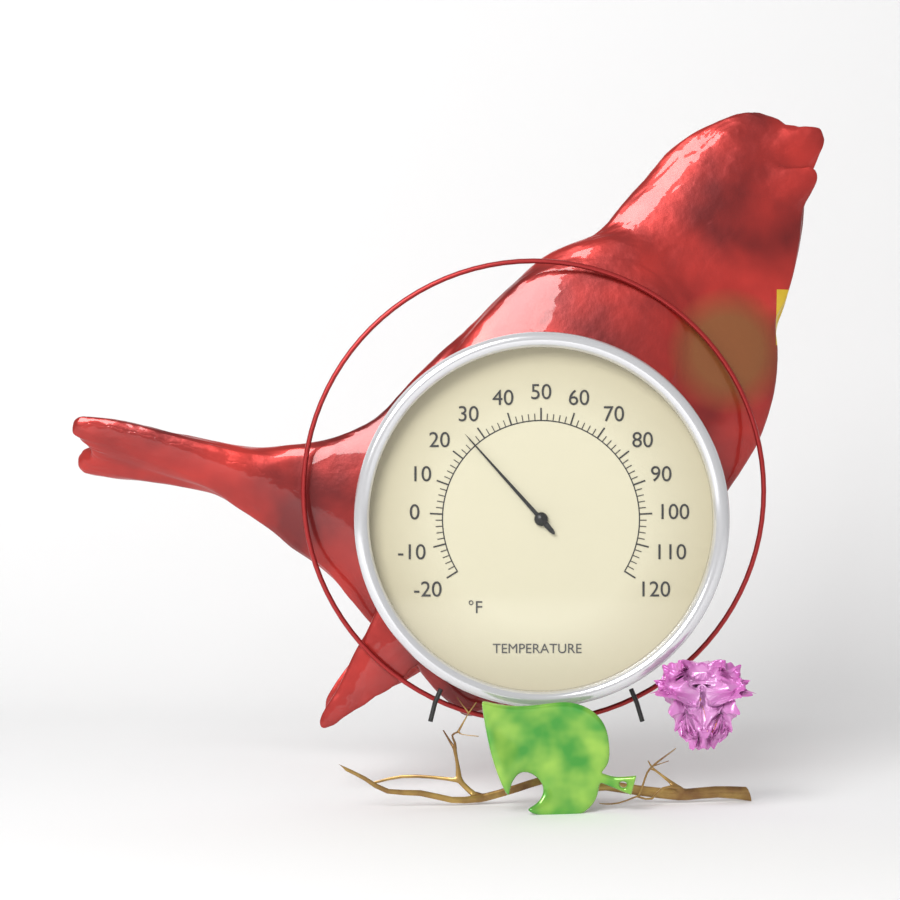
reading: 26 °F
